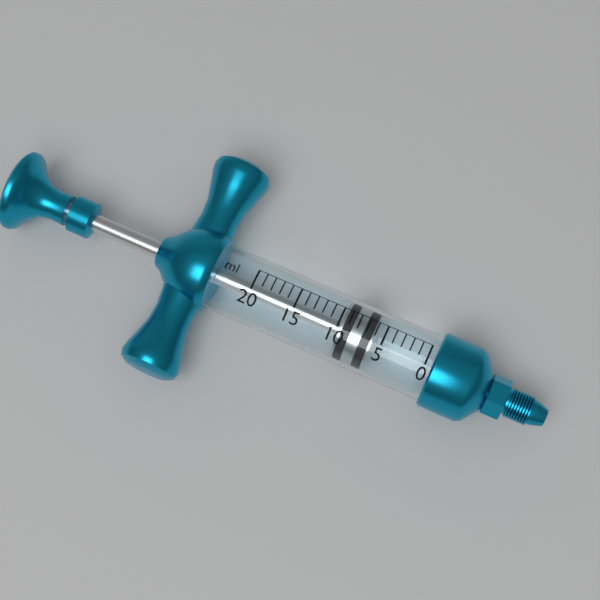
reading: 6 ml
